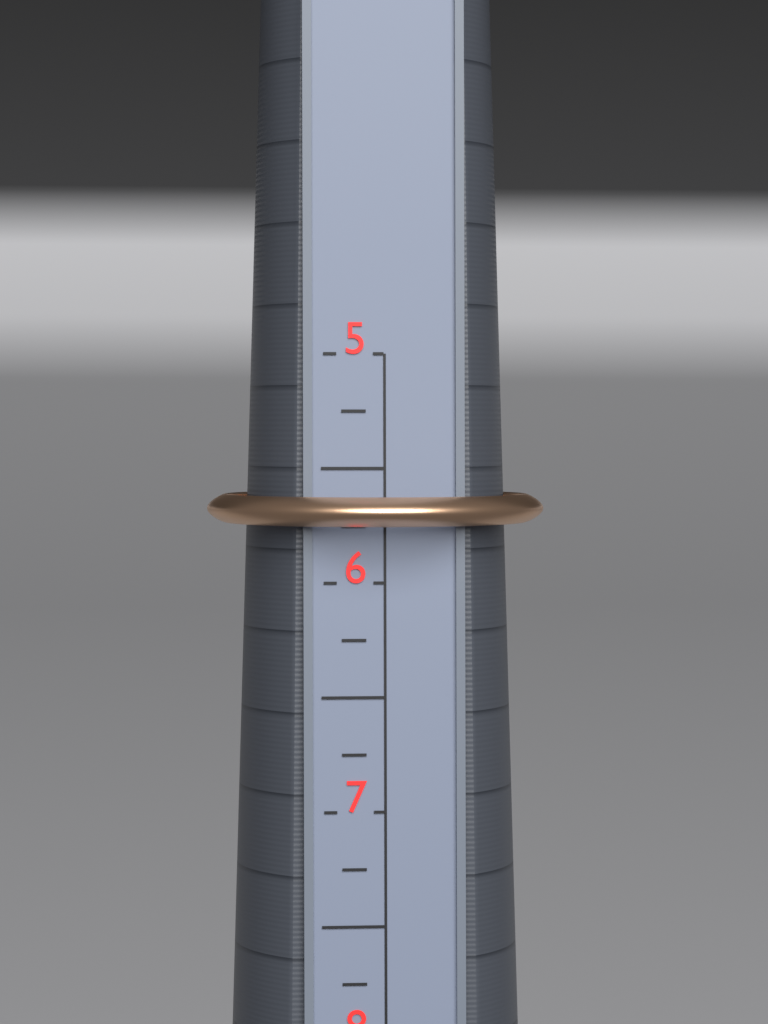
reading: 5.75 (no unit)
